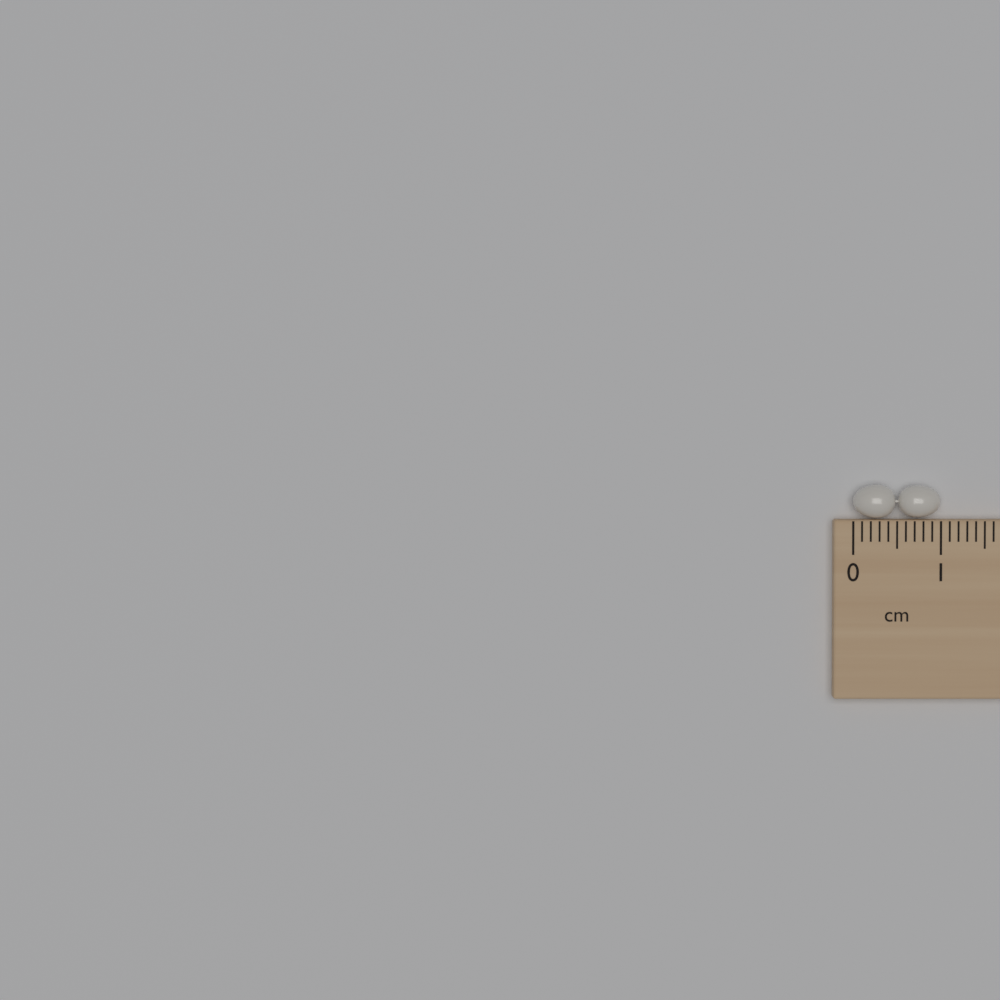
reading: 1.0 cm
